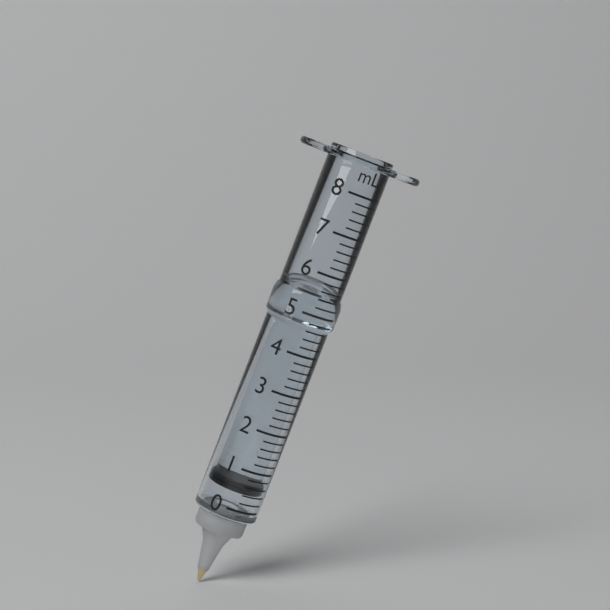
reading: 0.4 ml
